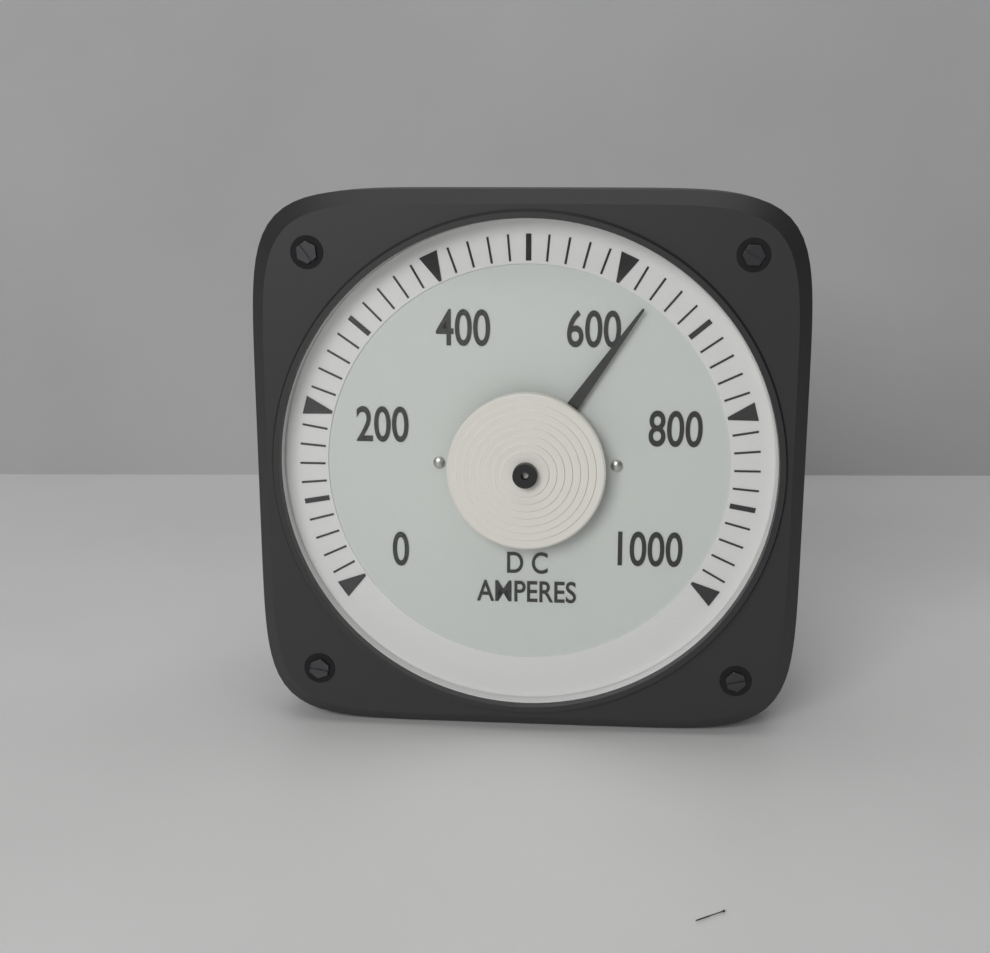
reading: 640 A
